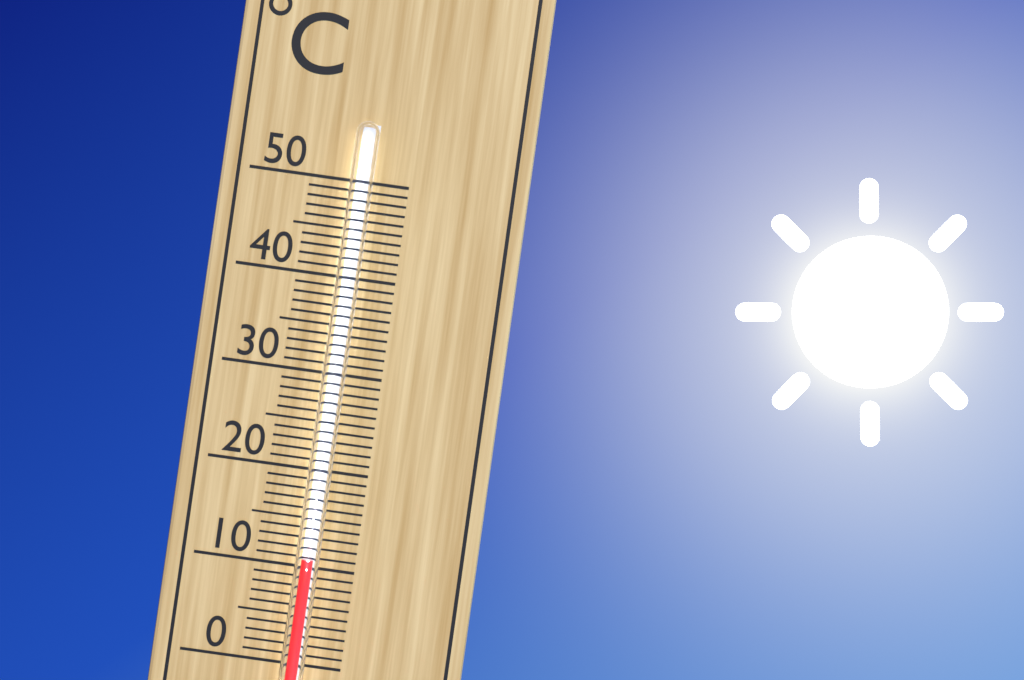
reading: 11 °C
